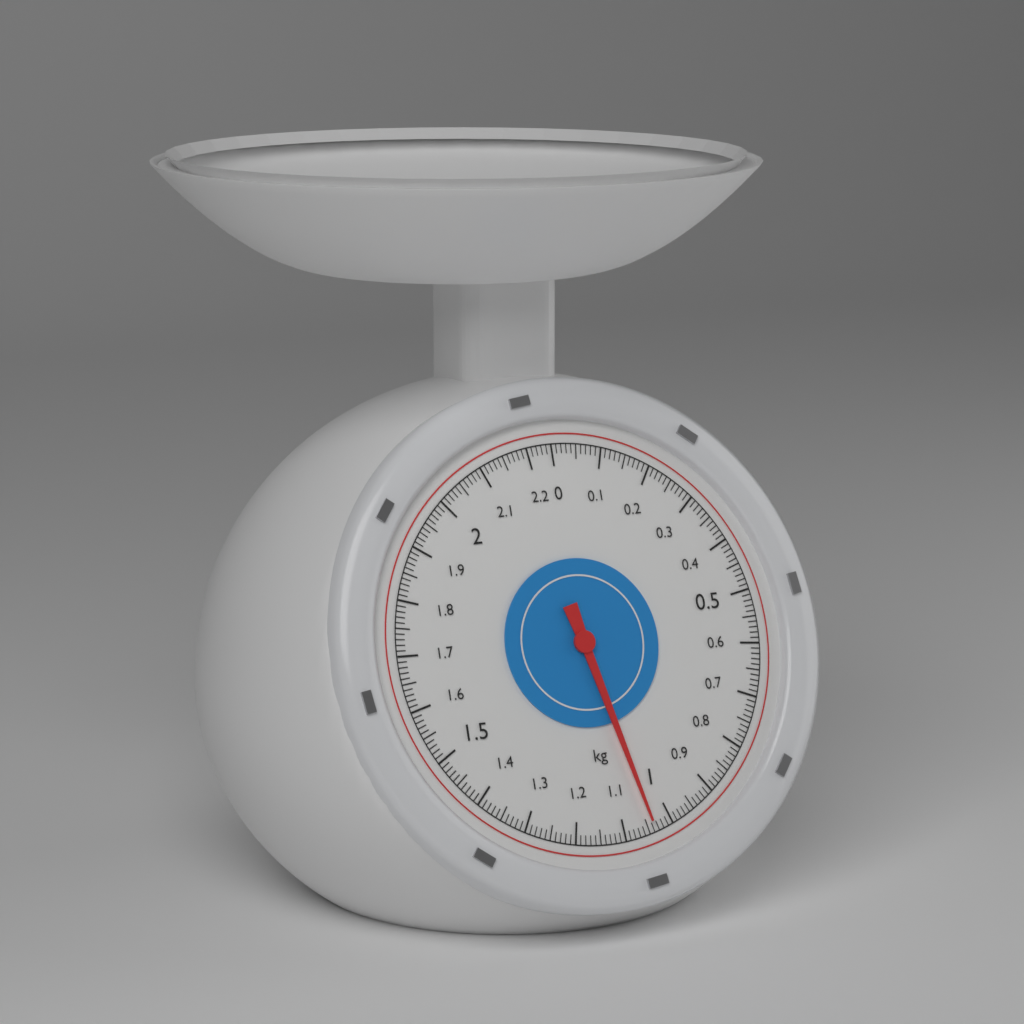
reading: 1.04 kg
